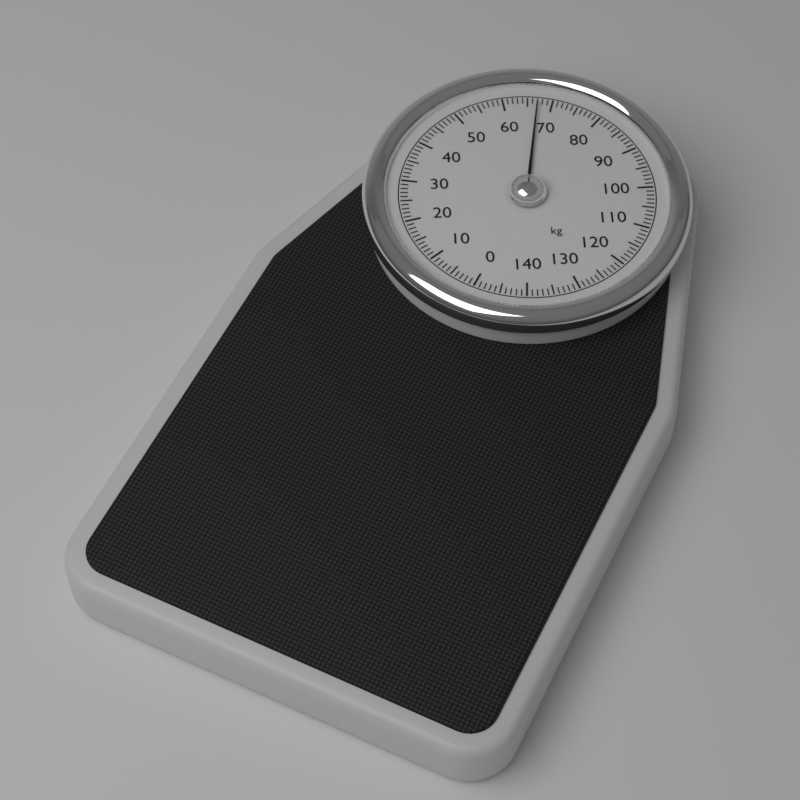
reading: 67 kg
